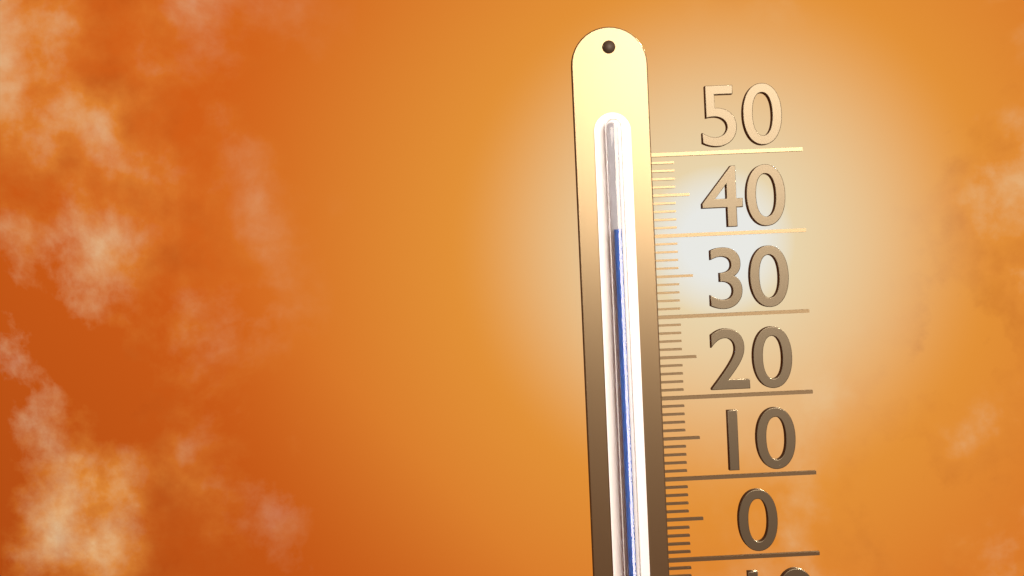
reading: 41 (no unit)
